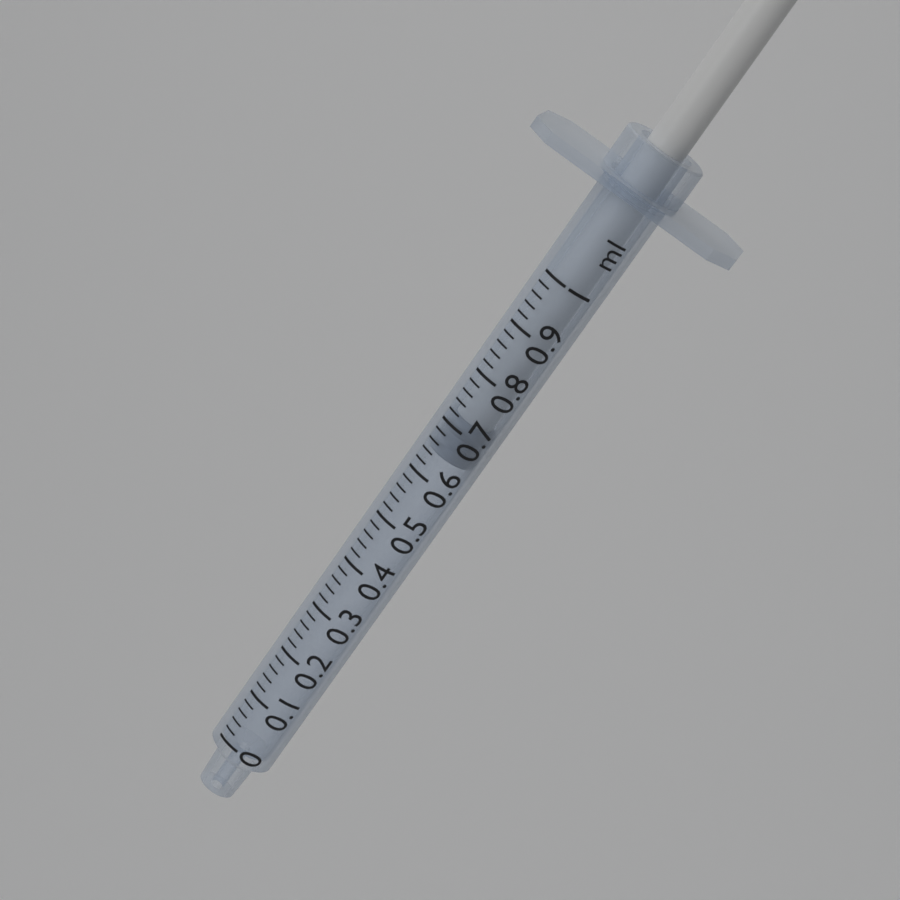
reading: 0.64 ml
